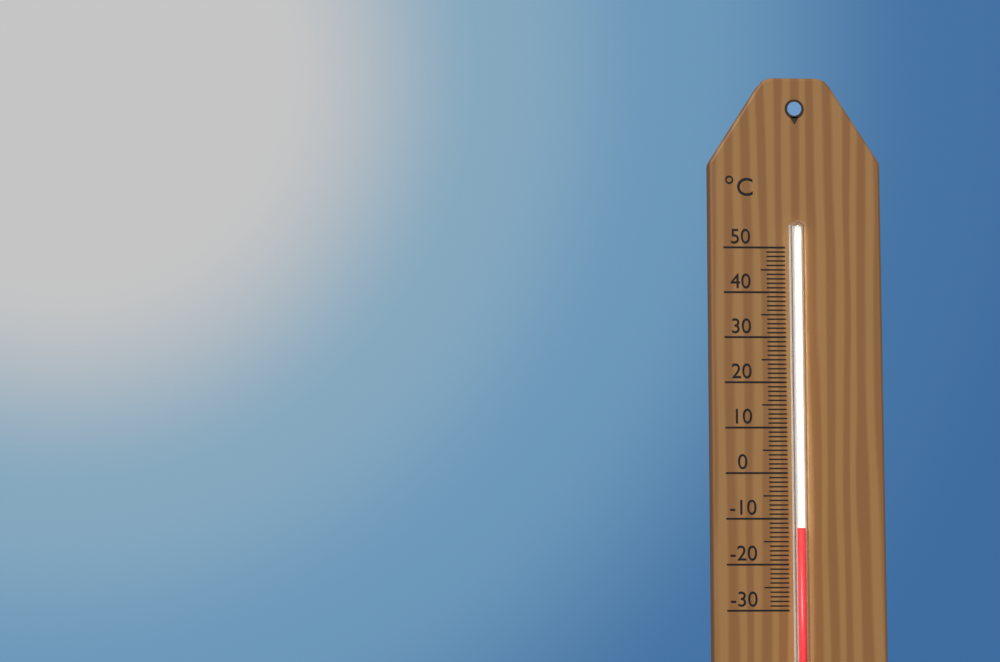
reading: -12 °C
